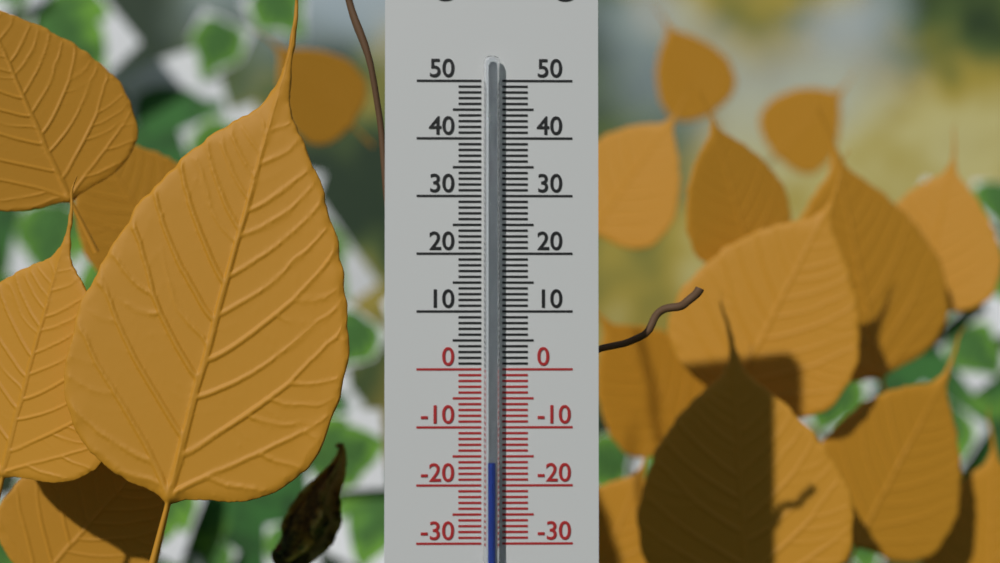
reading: -16 °C
